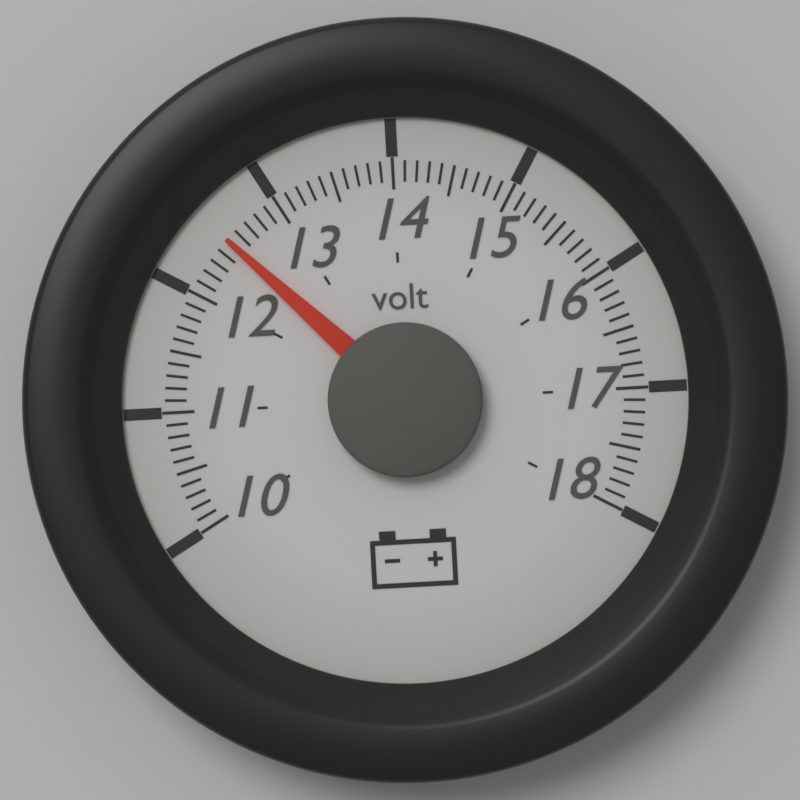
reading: 12.5 volt
